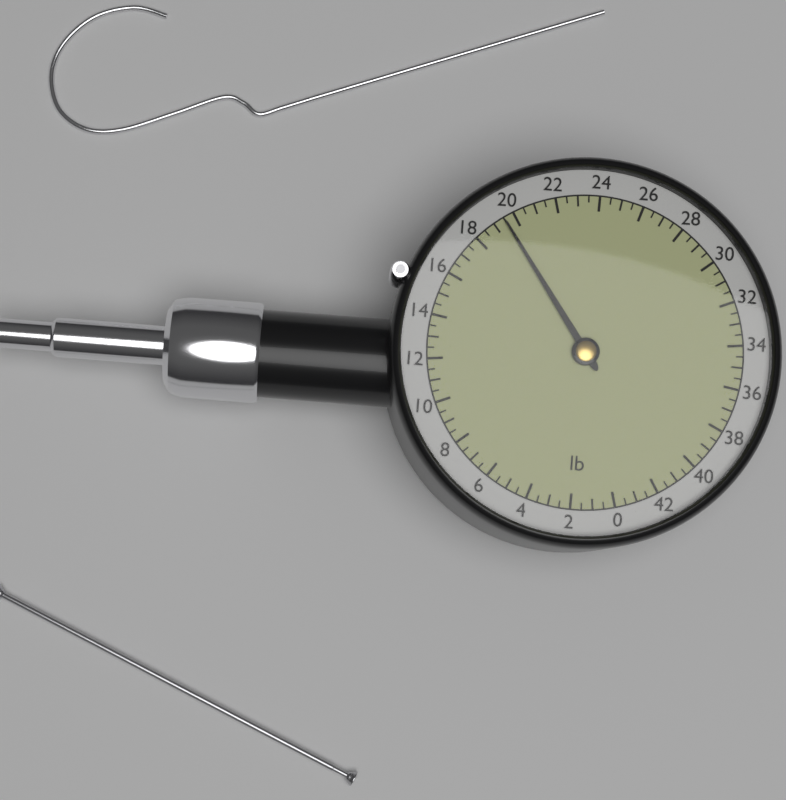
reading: 19.5 lb
